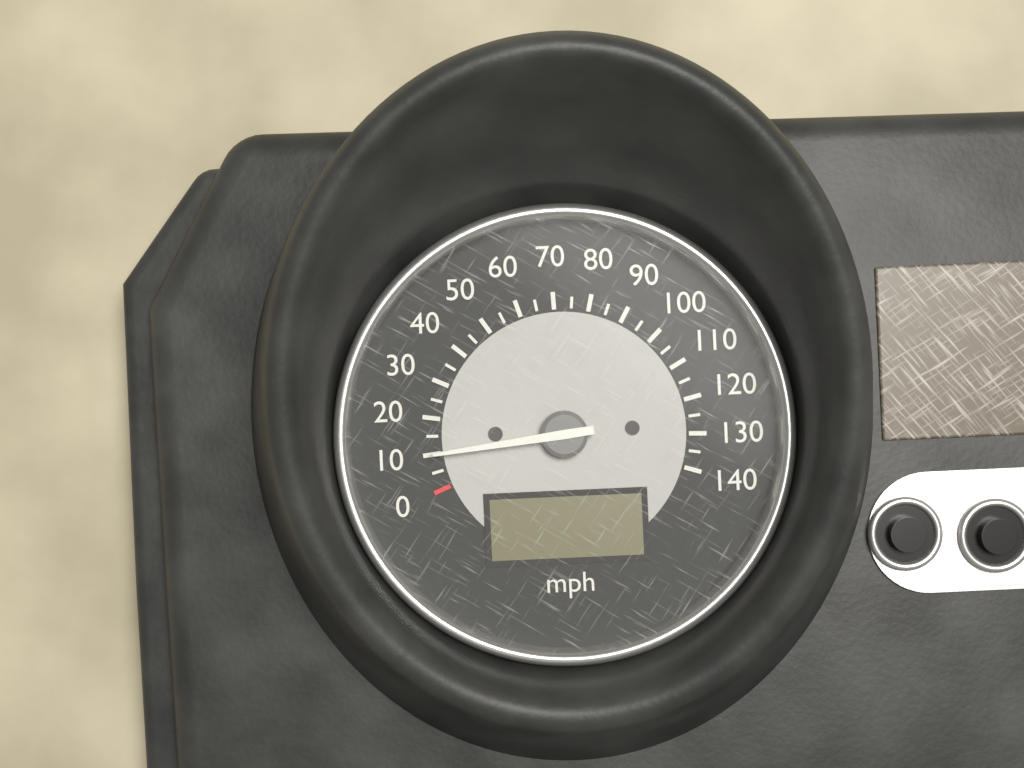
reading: 10 mph
